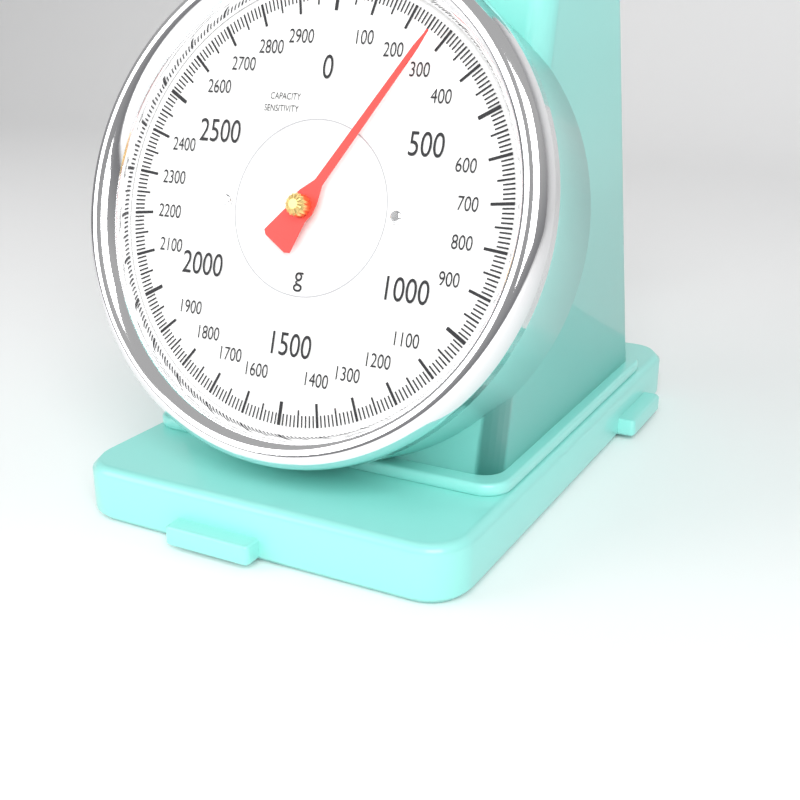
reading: 270 g
